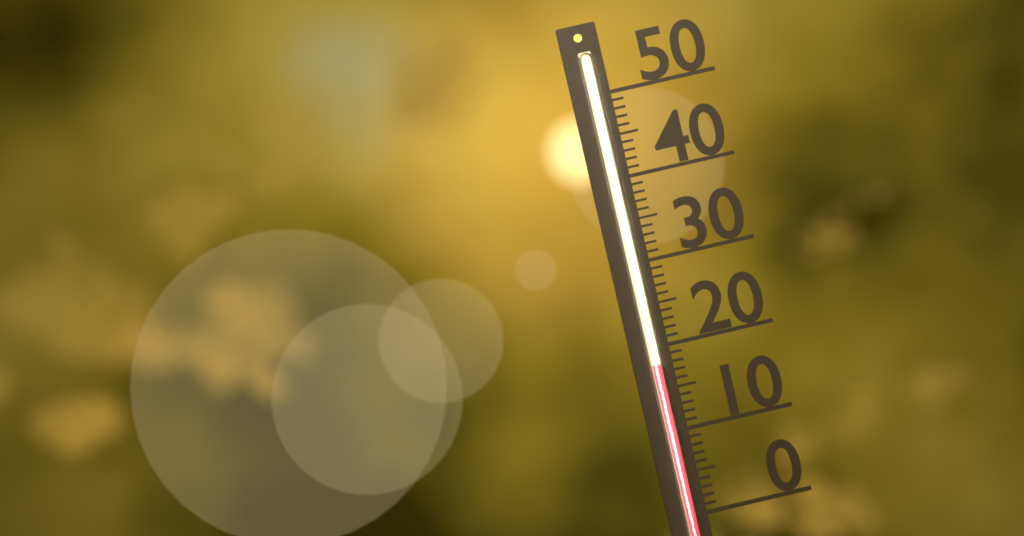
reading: 18 (no unit)
